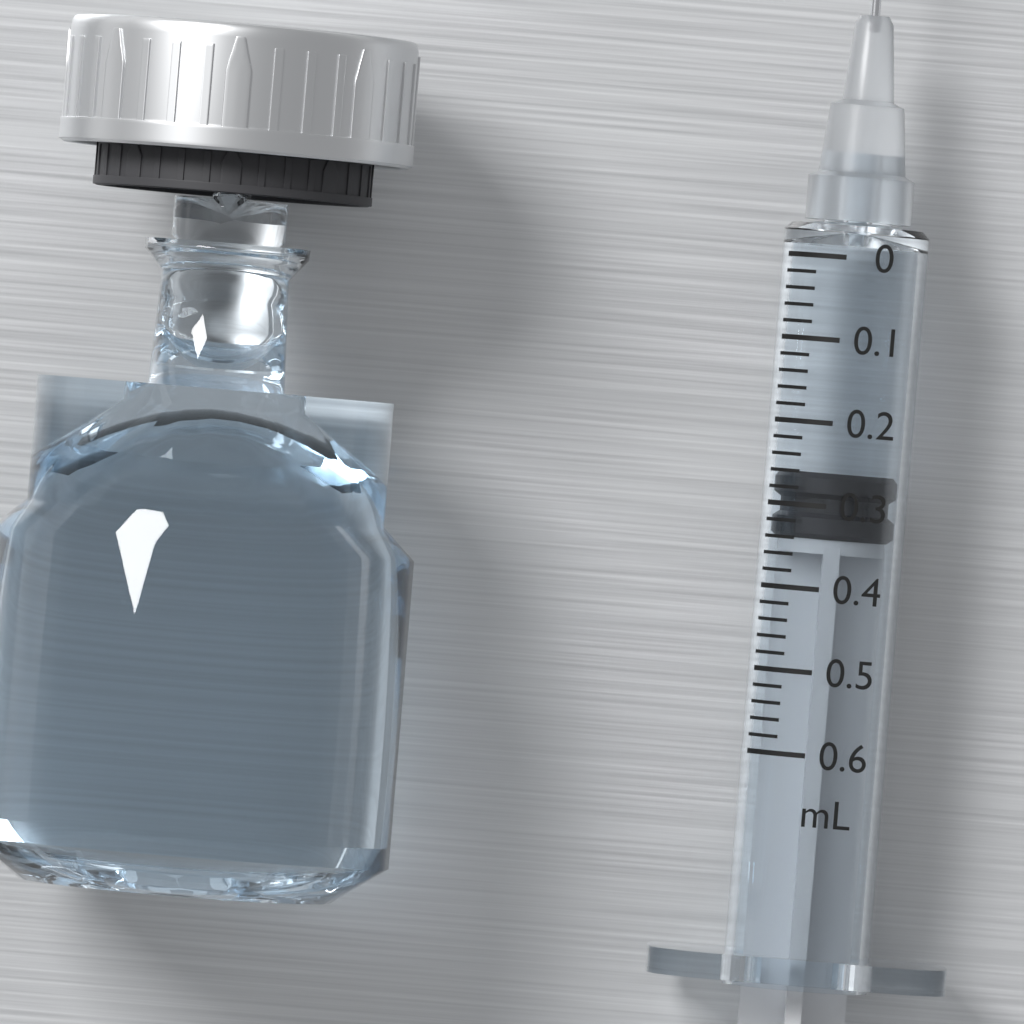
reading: 0.26 mL
